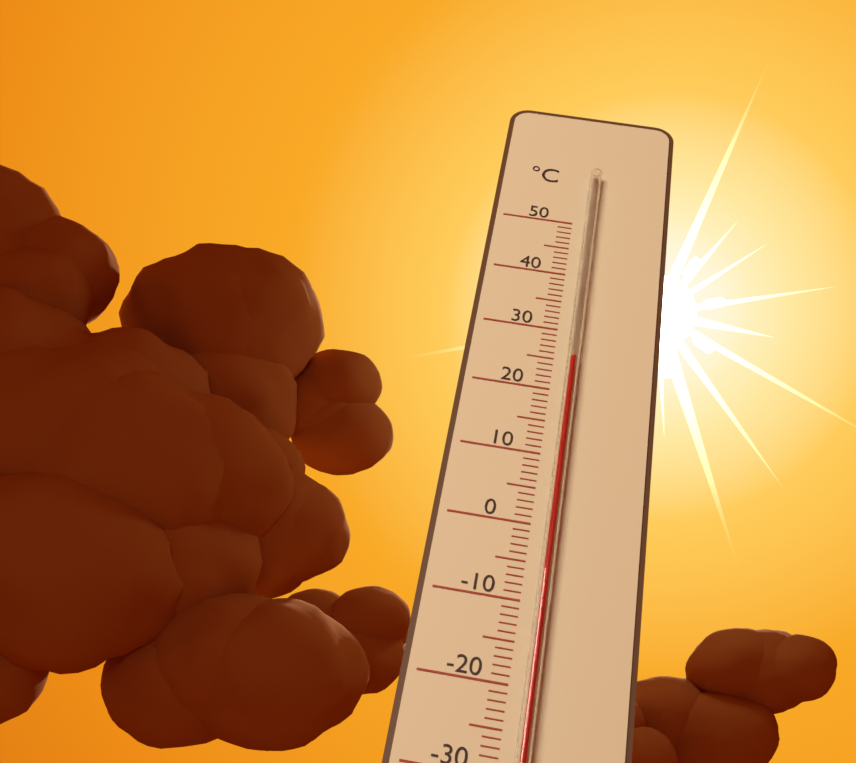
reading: 25 °C
